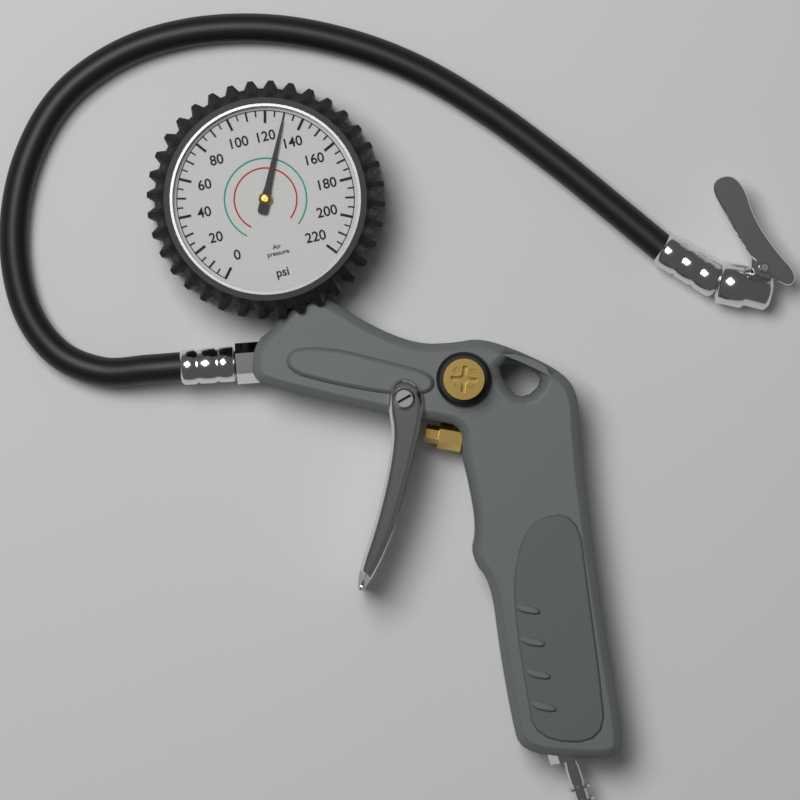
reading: 130 psi
